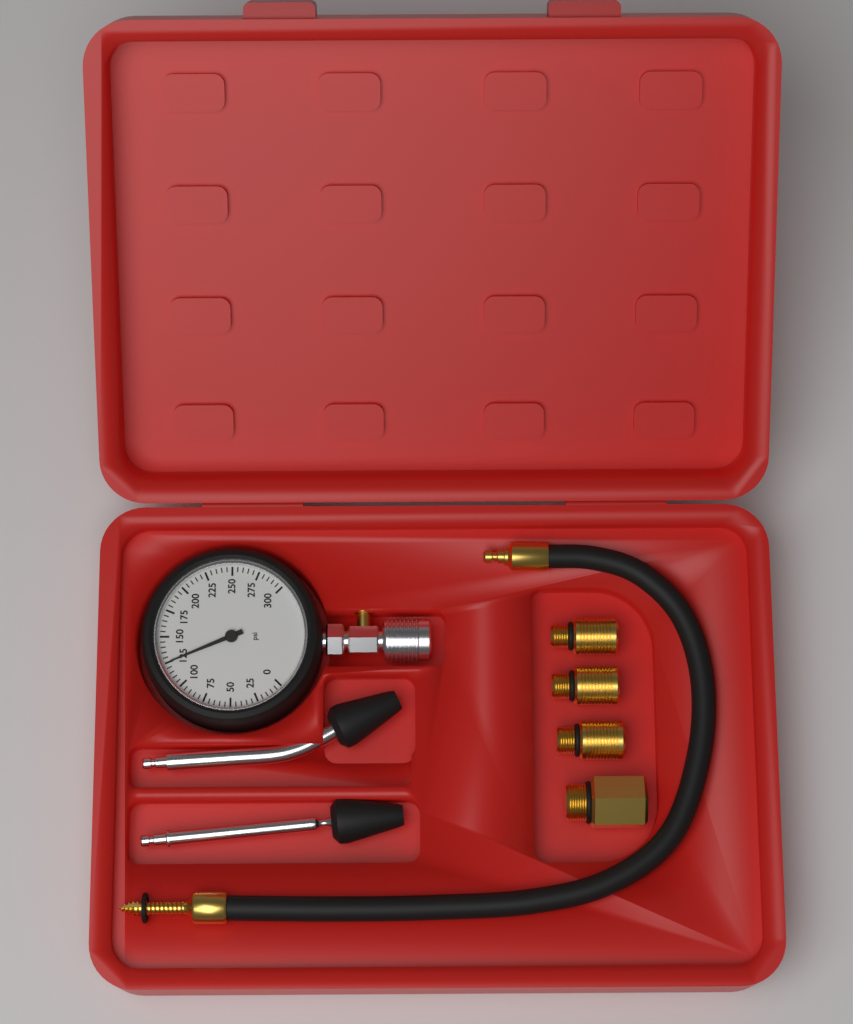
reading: 125 psi
